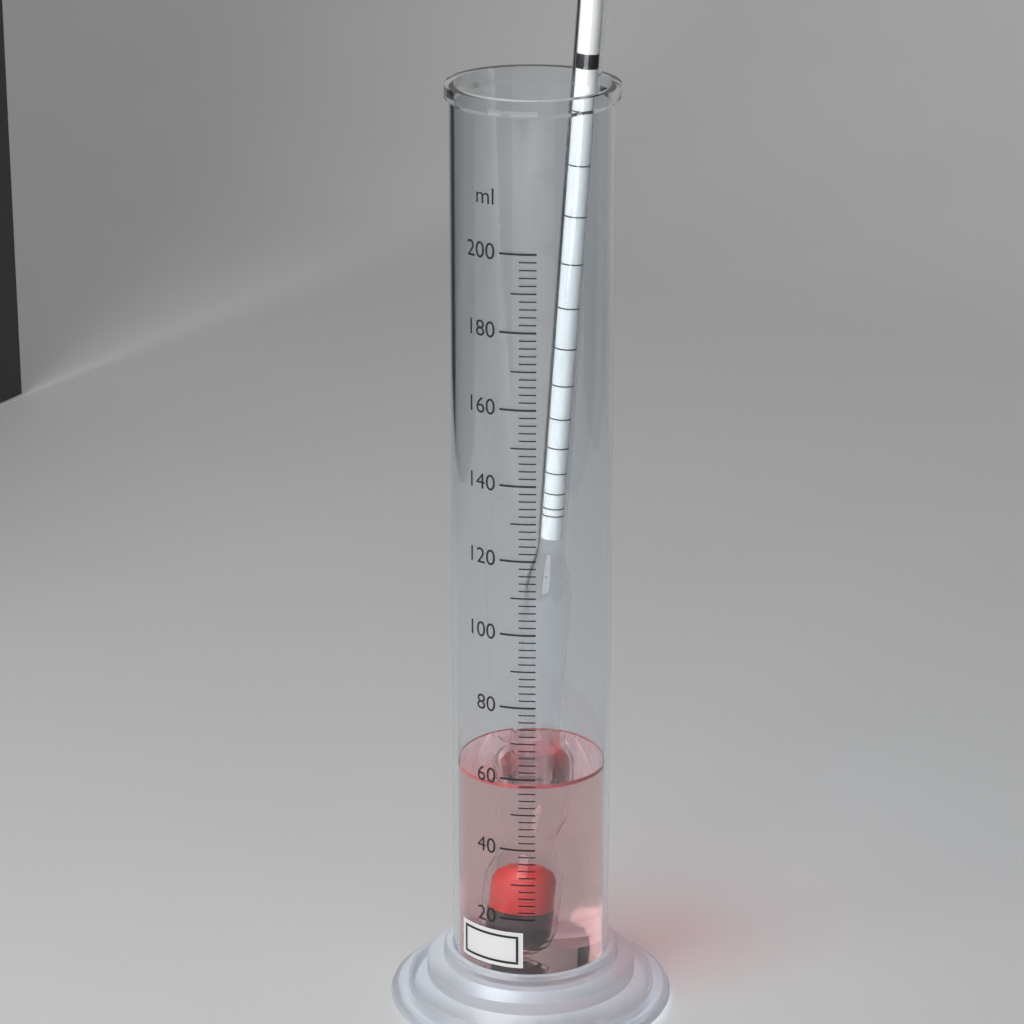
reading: 58 ml
